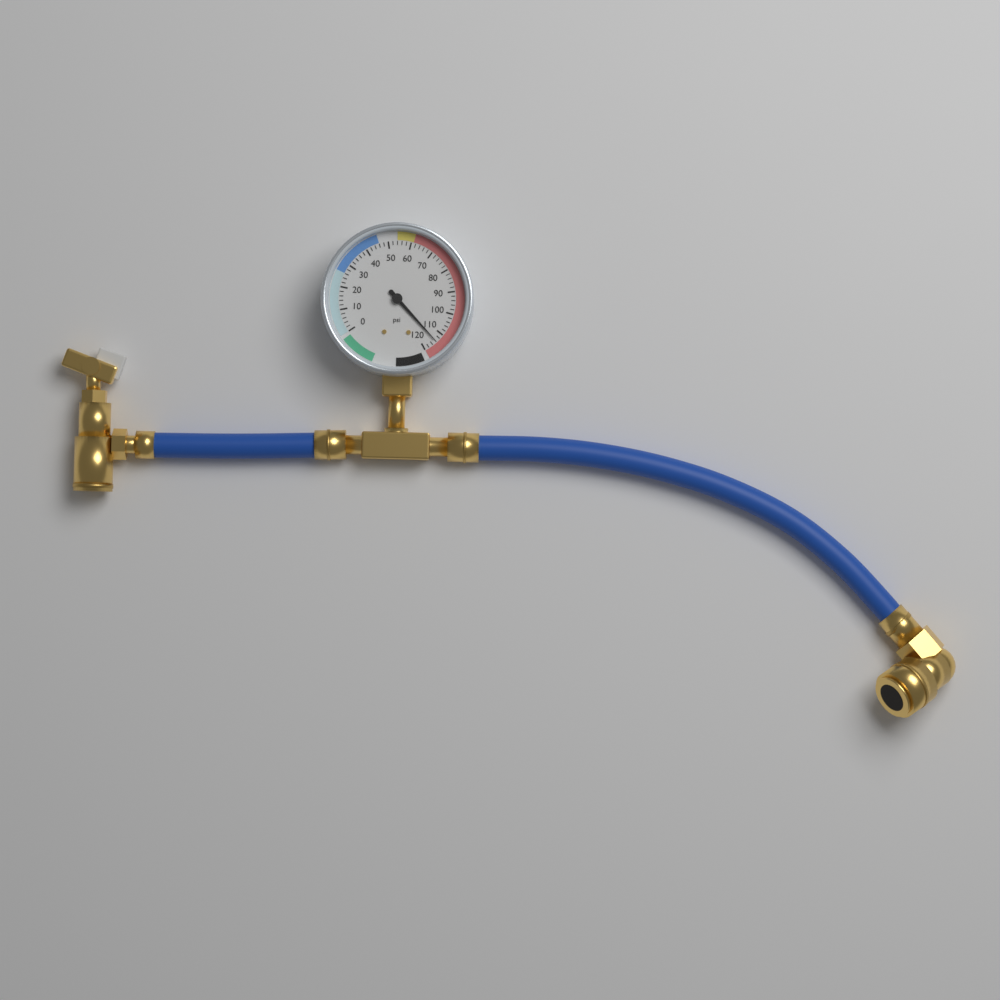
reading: 114 psi
